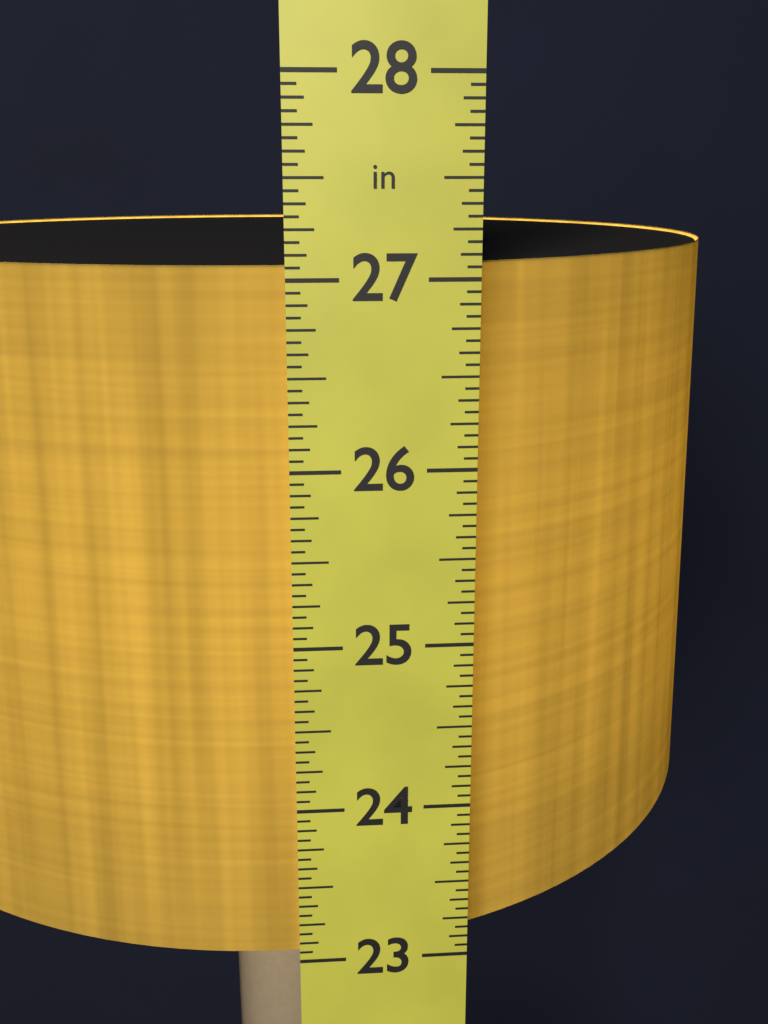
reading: 27.0625 in
